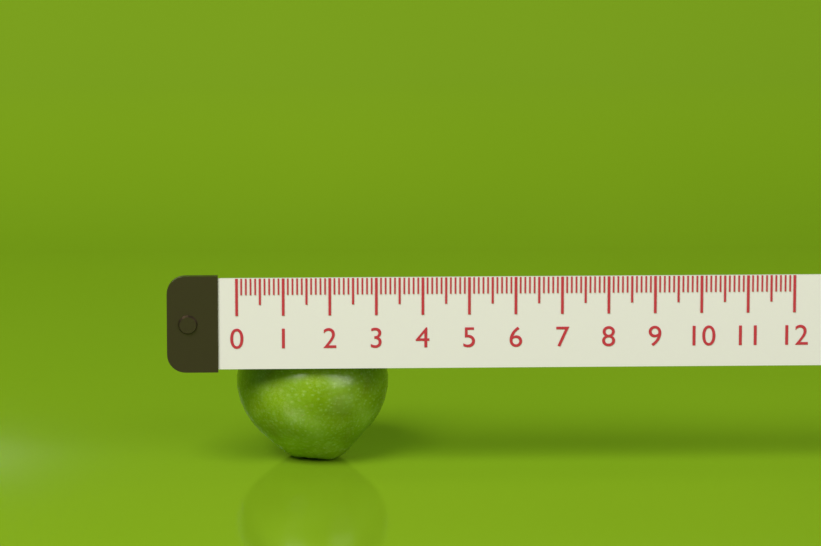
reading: 3.3 (no unit)
